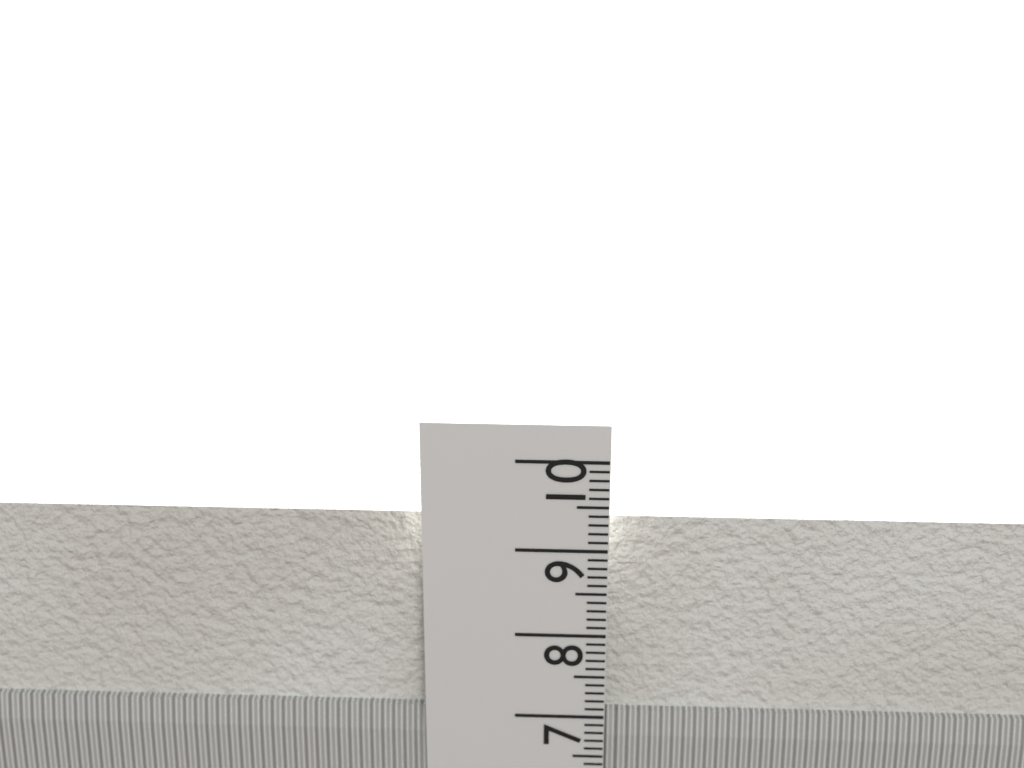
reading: 9.3 cm
